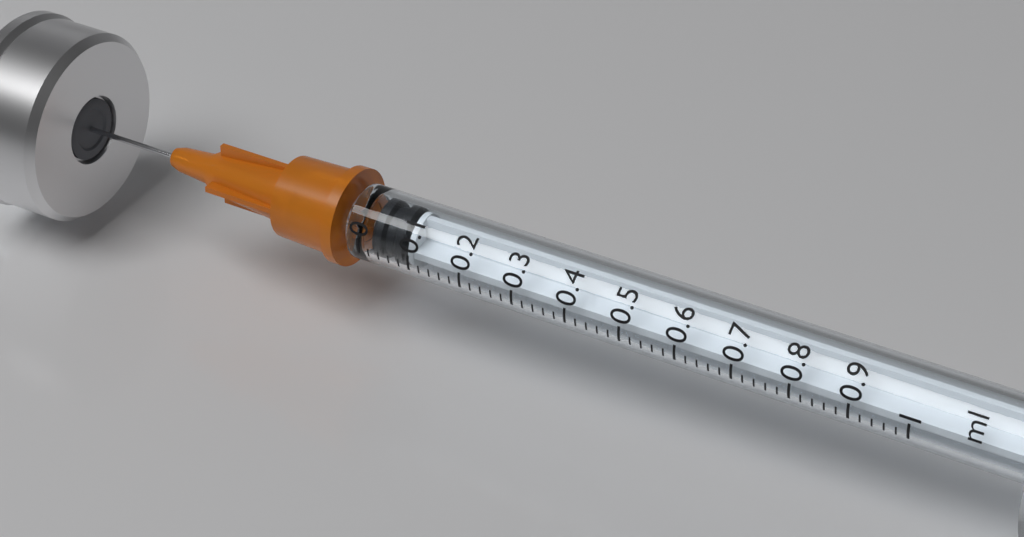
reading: 0.02 ml
